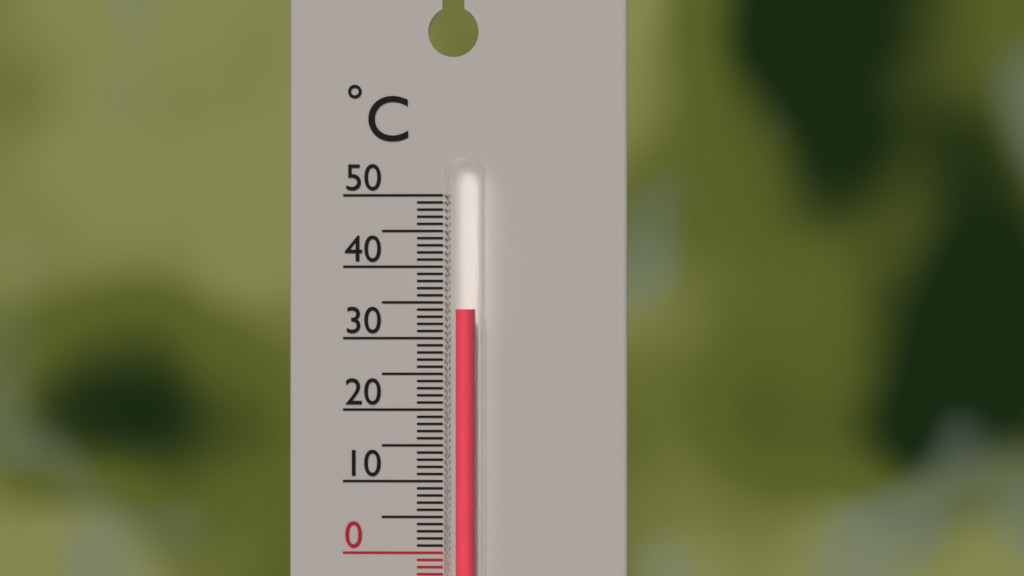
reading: 34 °C
